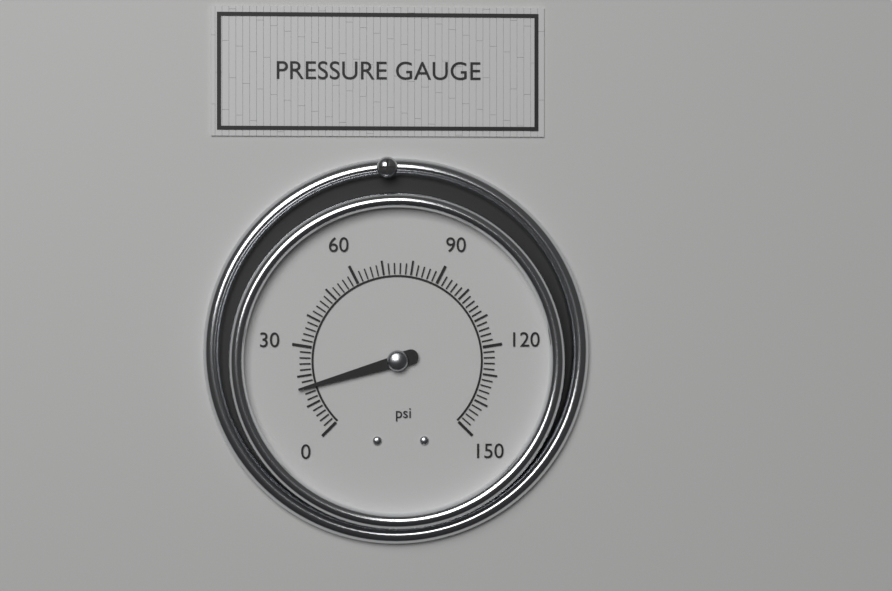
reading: 16 psi
